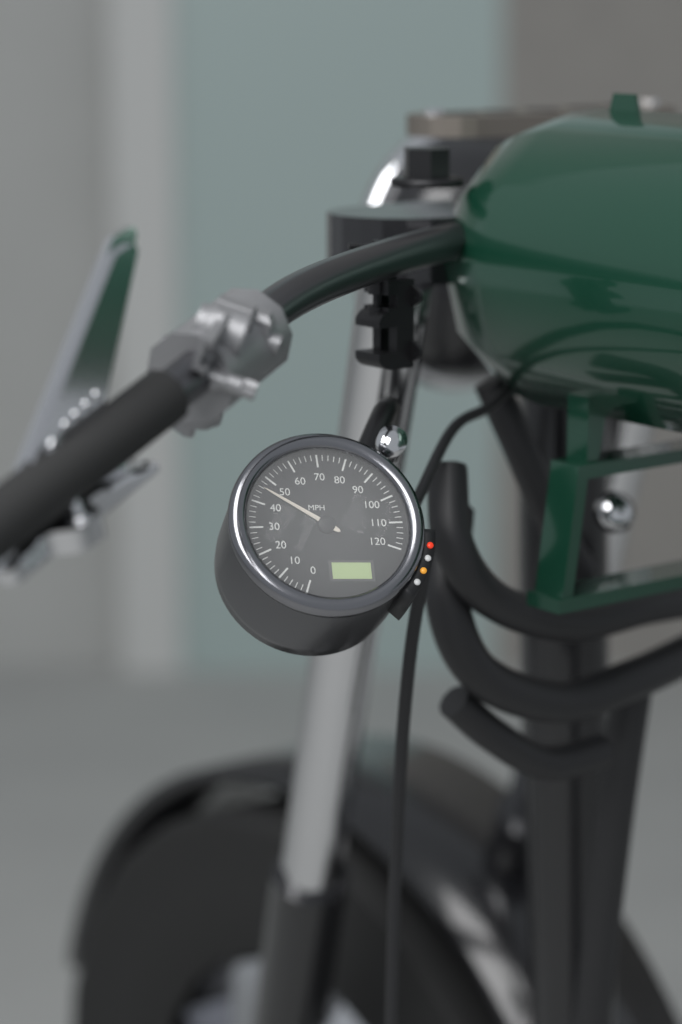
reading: 46 MPH
